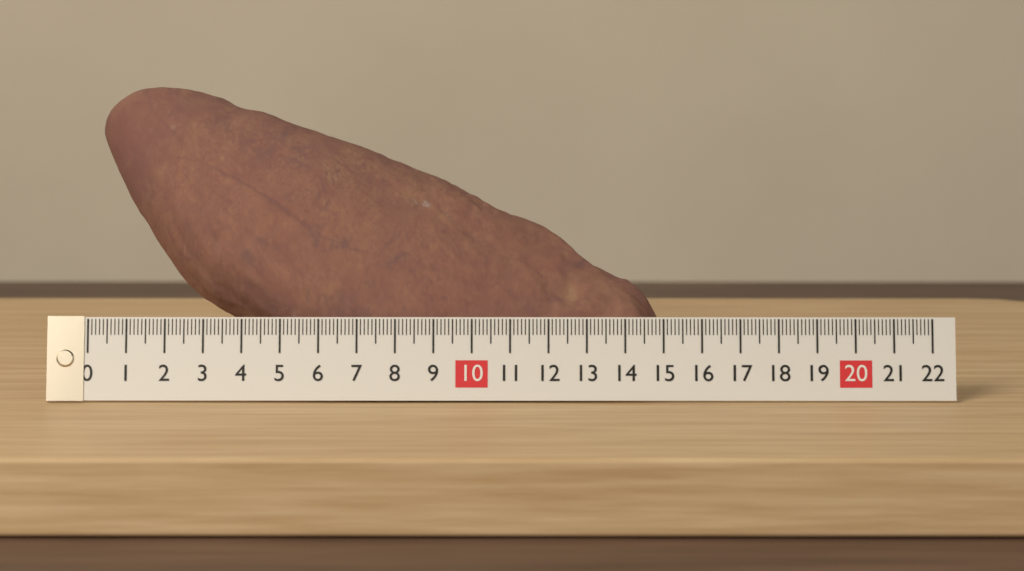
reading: 15.0 (no unit)
